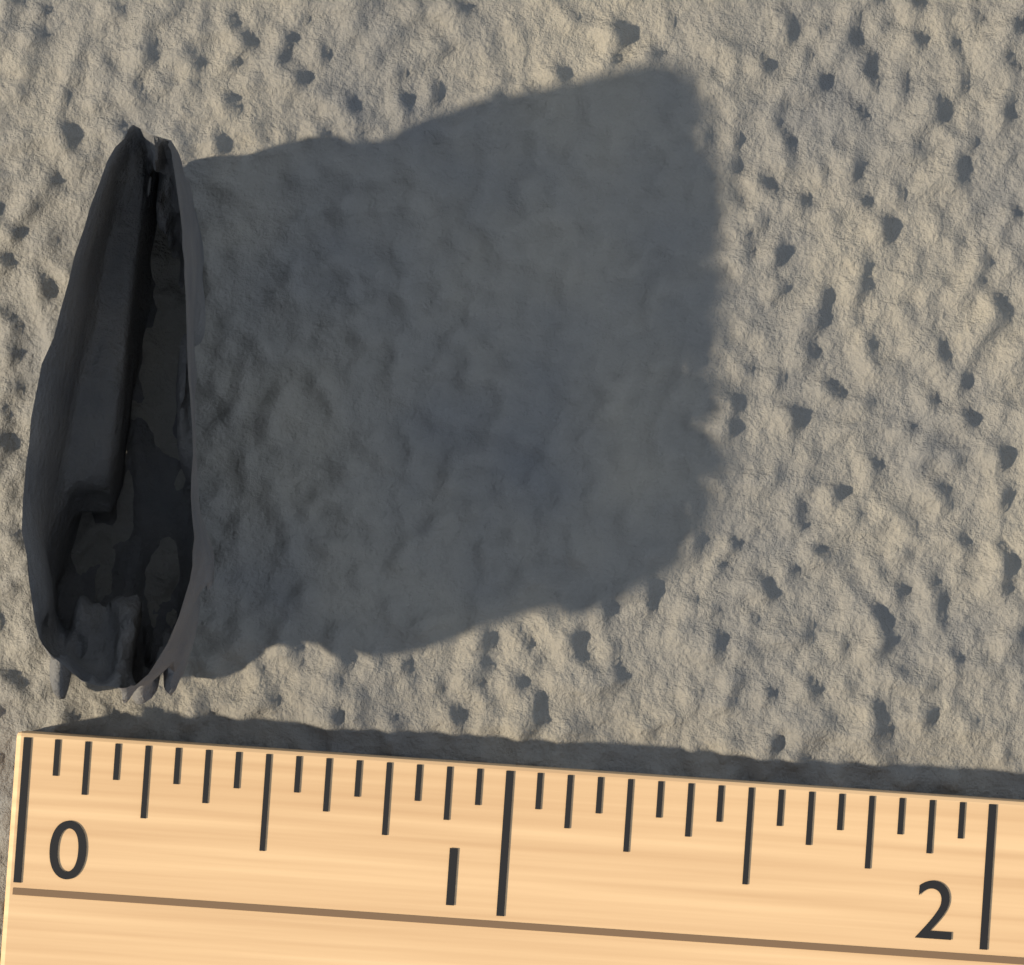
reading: 0.3750 (no unit)
